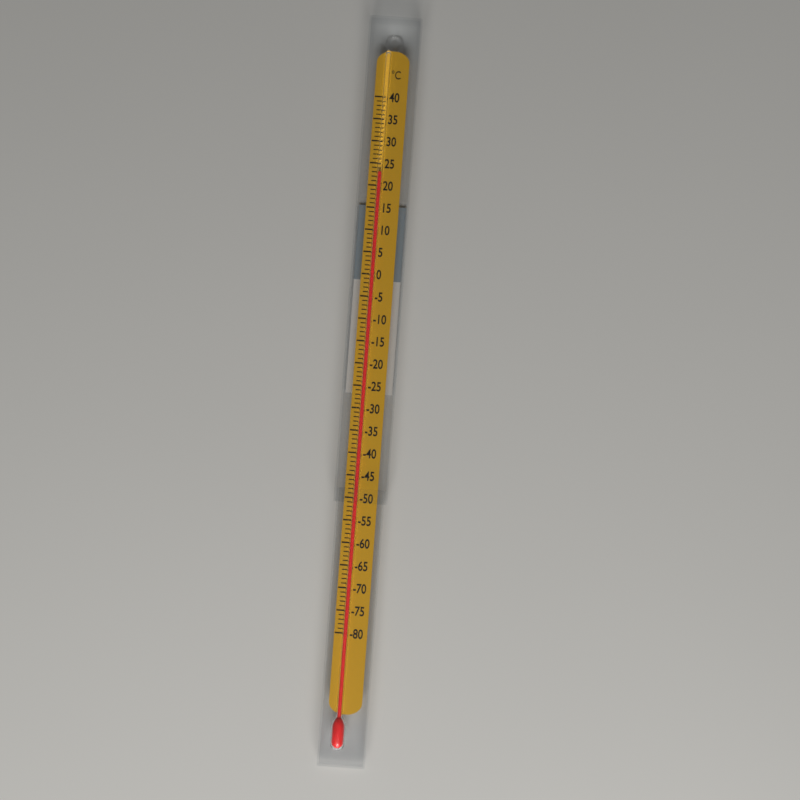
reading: 23 °C
